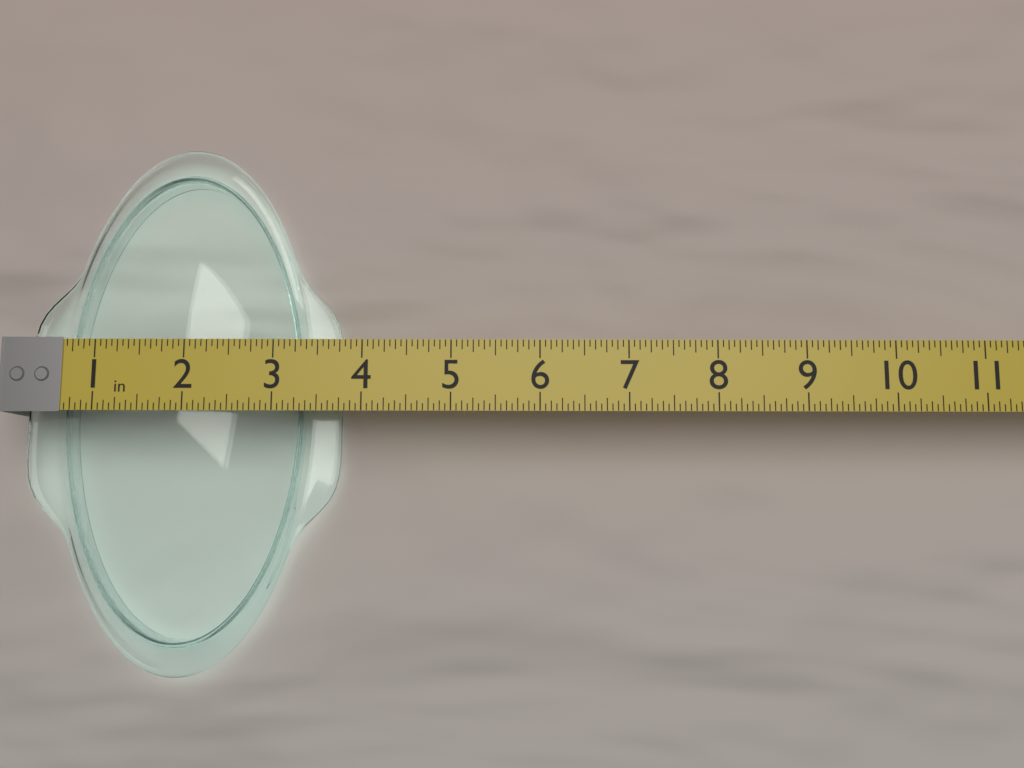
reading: 3.6875 in
